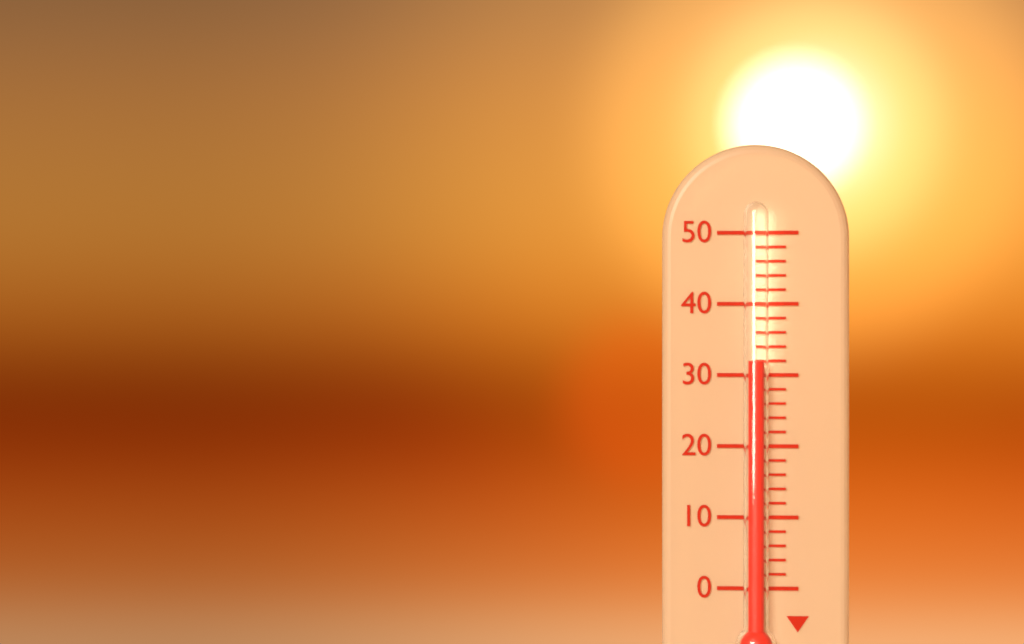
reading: 32 (no unit)
